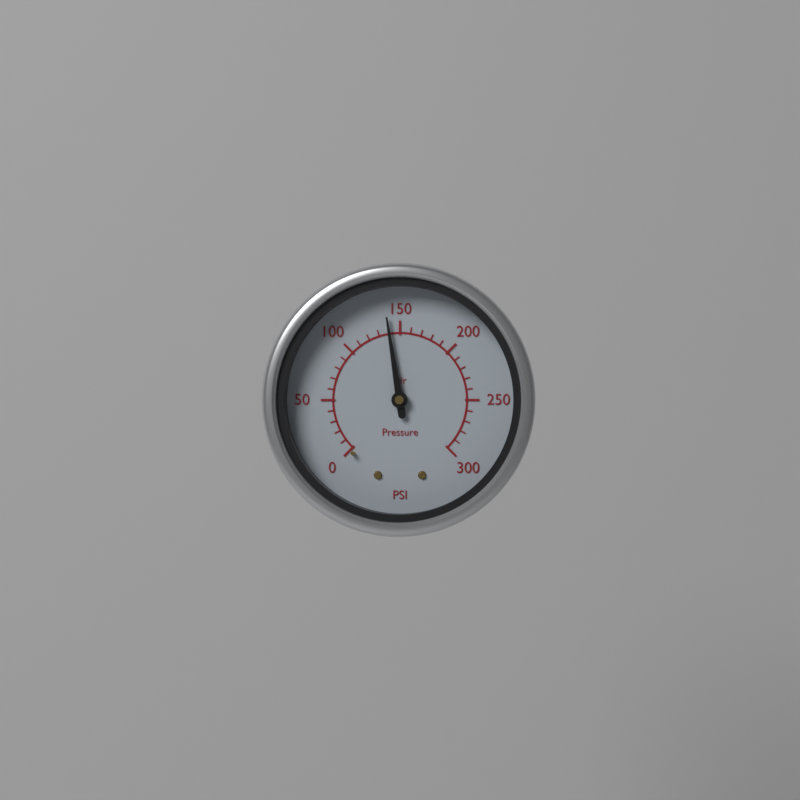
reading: 140 psi
